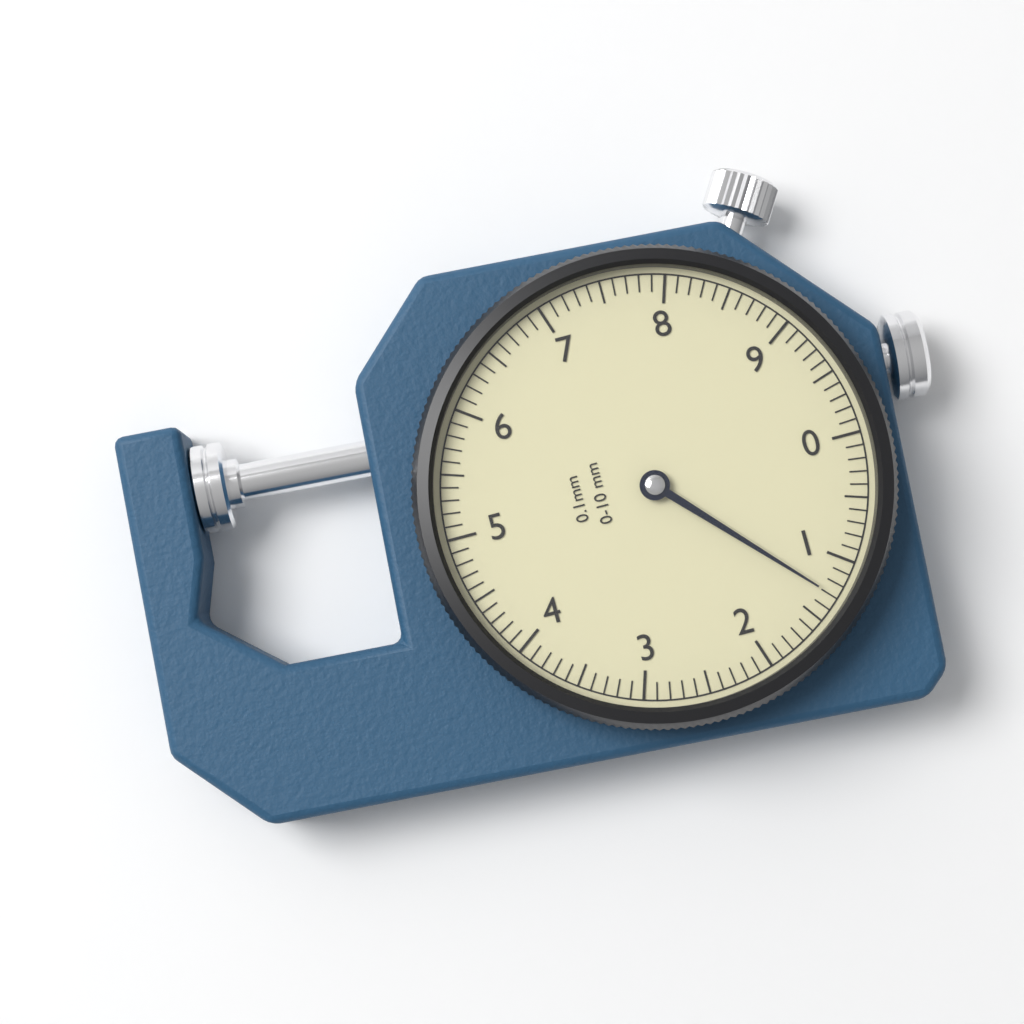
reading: 1.3 mm
